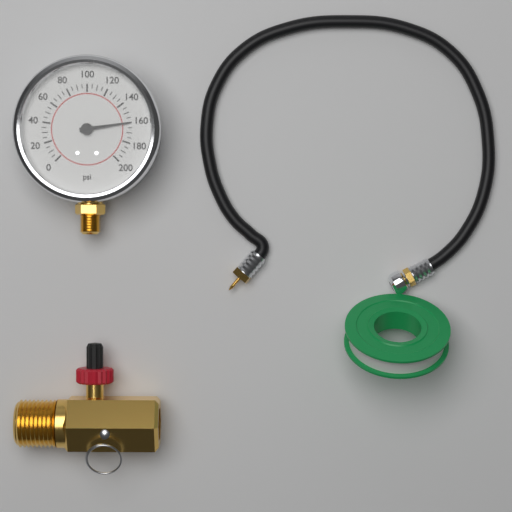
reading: 160 psi
